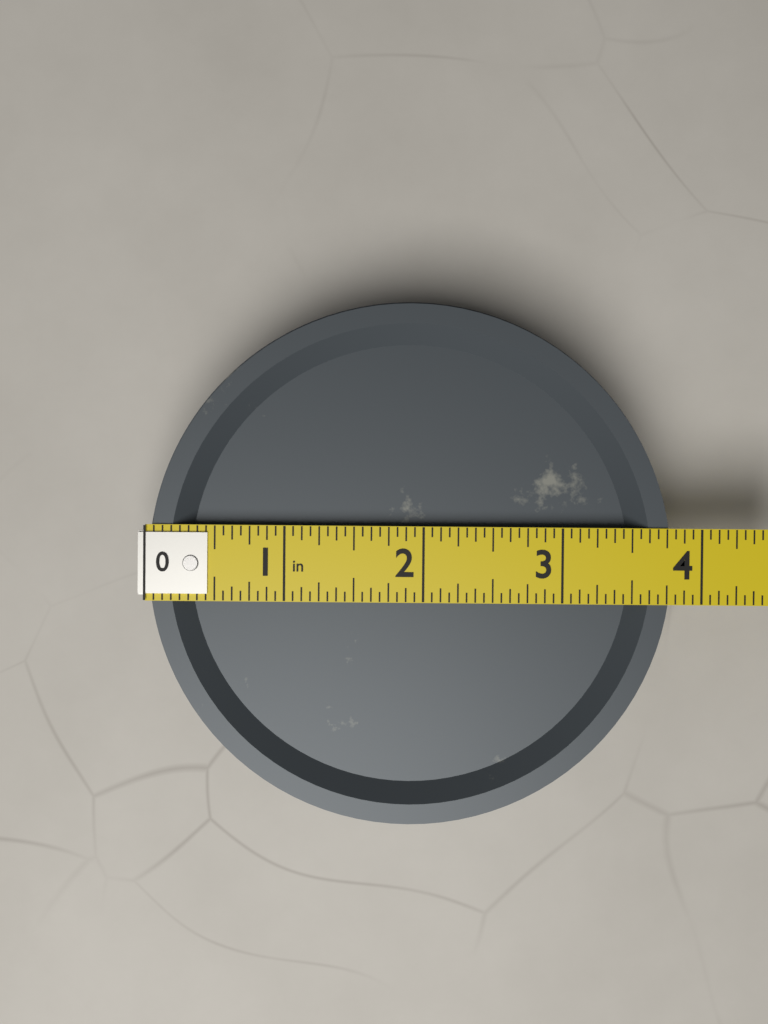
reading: 3.8125 in
